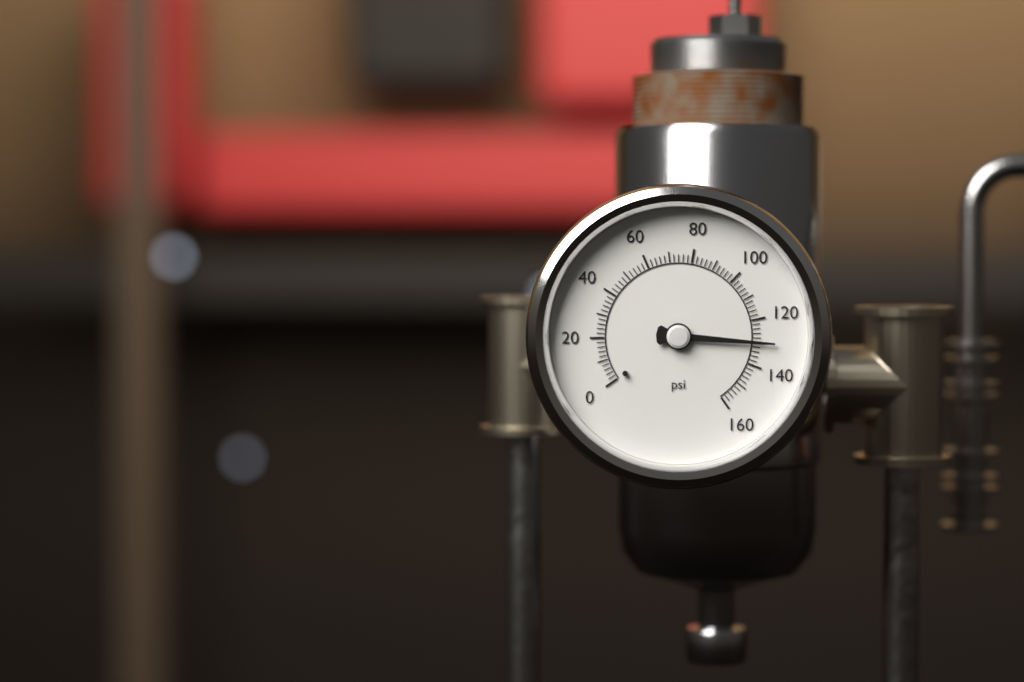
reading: 130 psi
